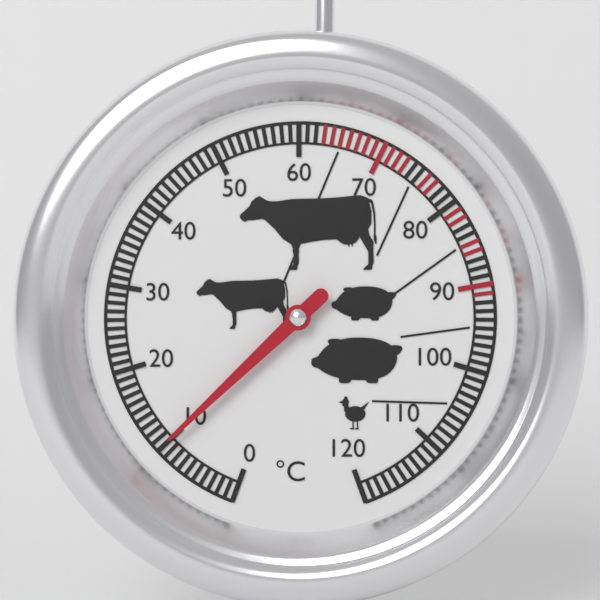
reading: 10 °C
